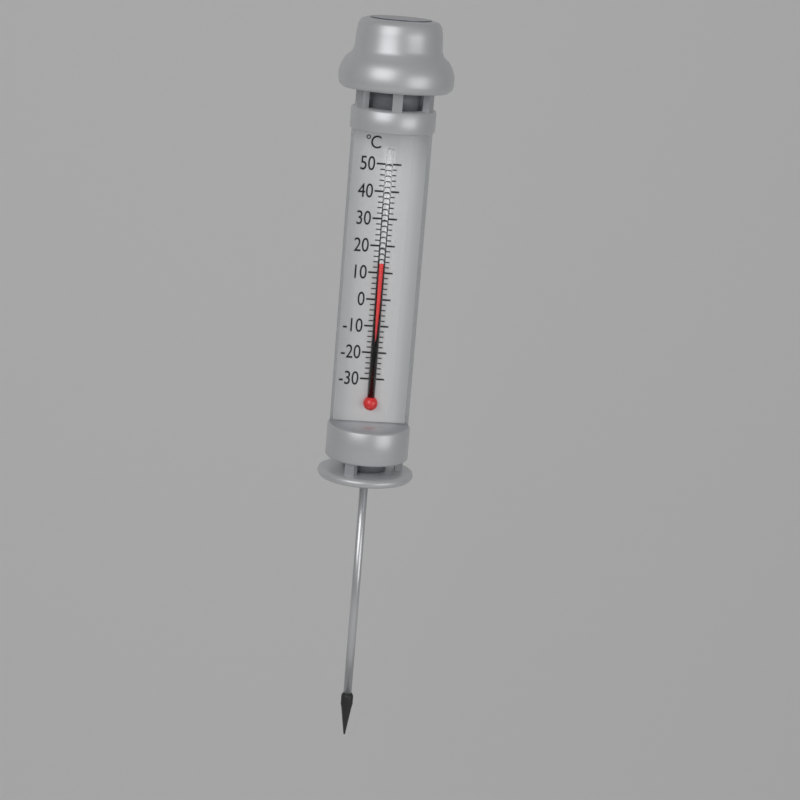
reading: 14 °C
